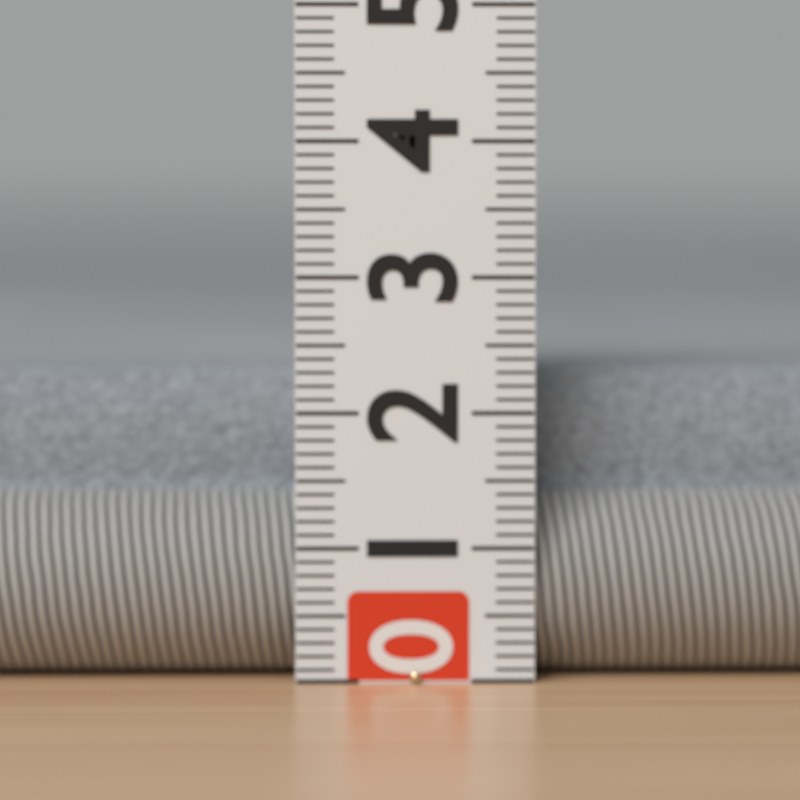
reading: 2.3 (no unit)
